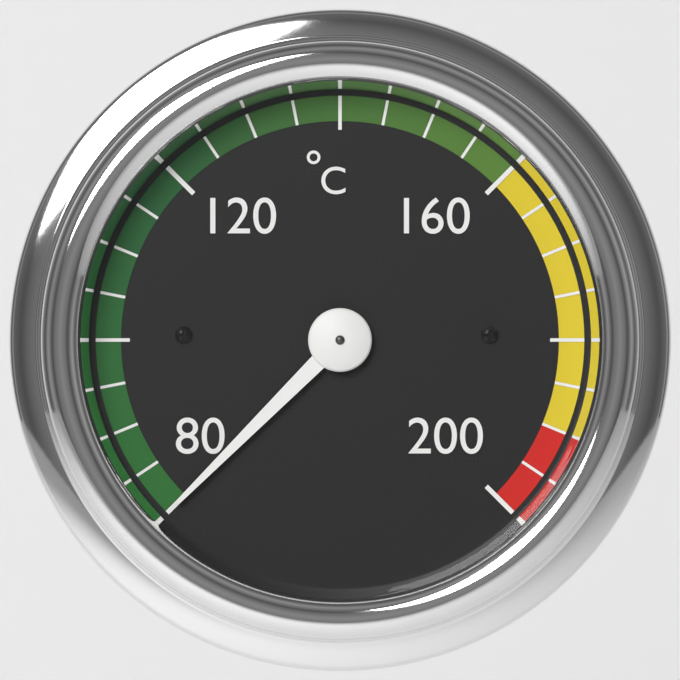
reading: 80 °C
